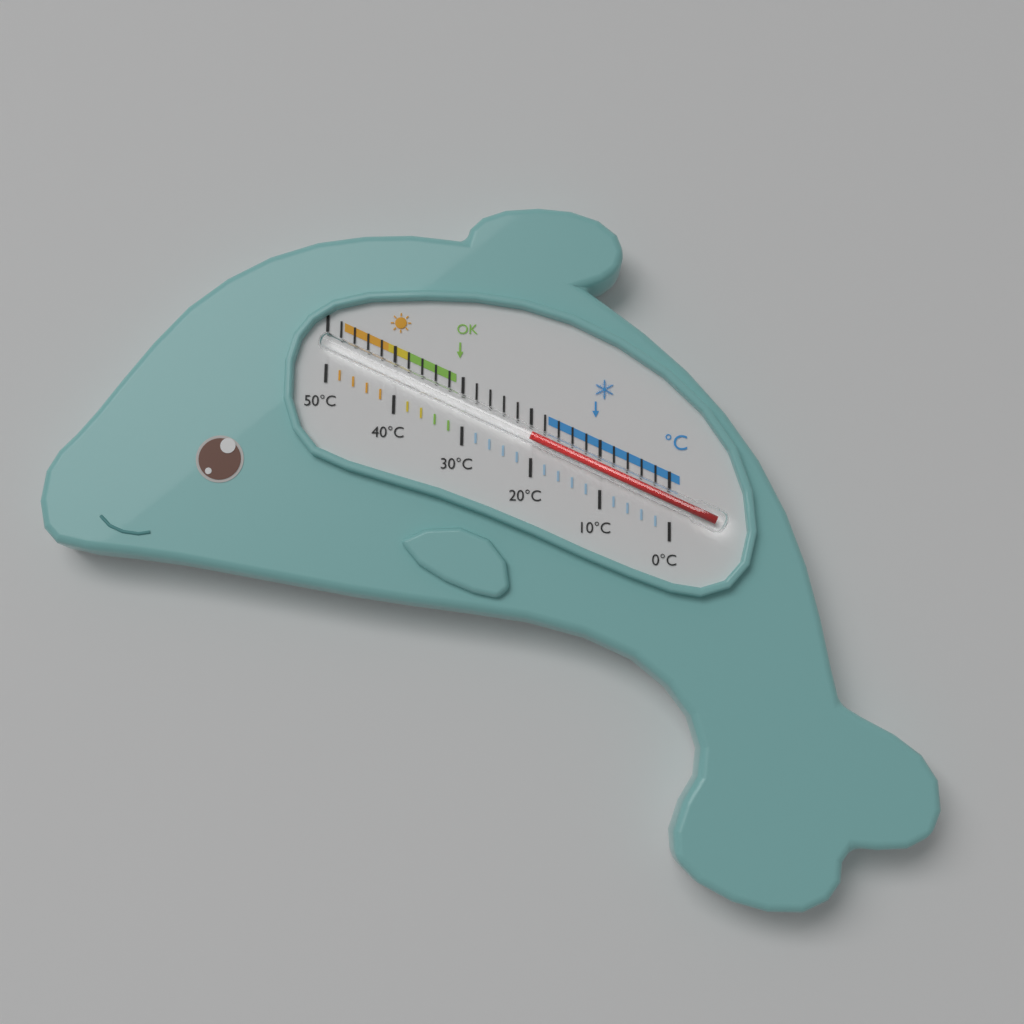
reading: 20 °C
